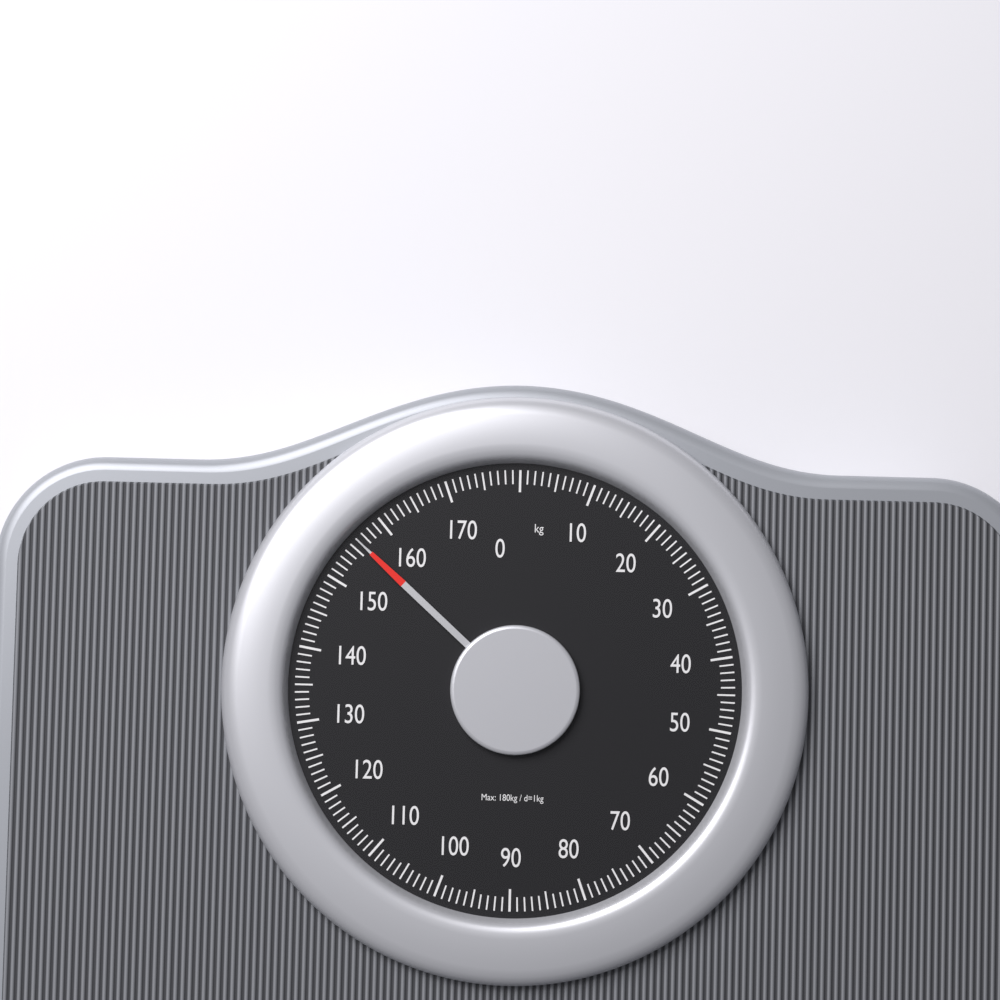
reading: 156 kg
